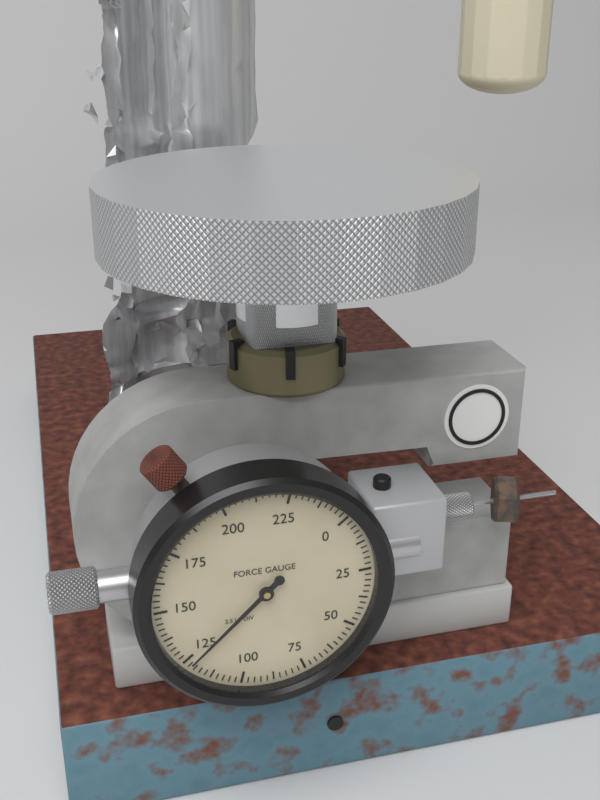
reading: 122.5 lb
